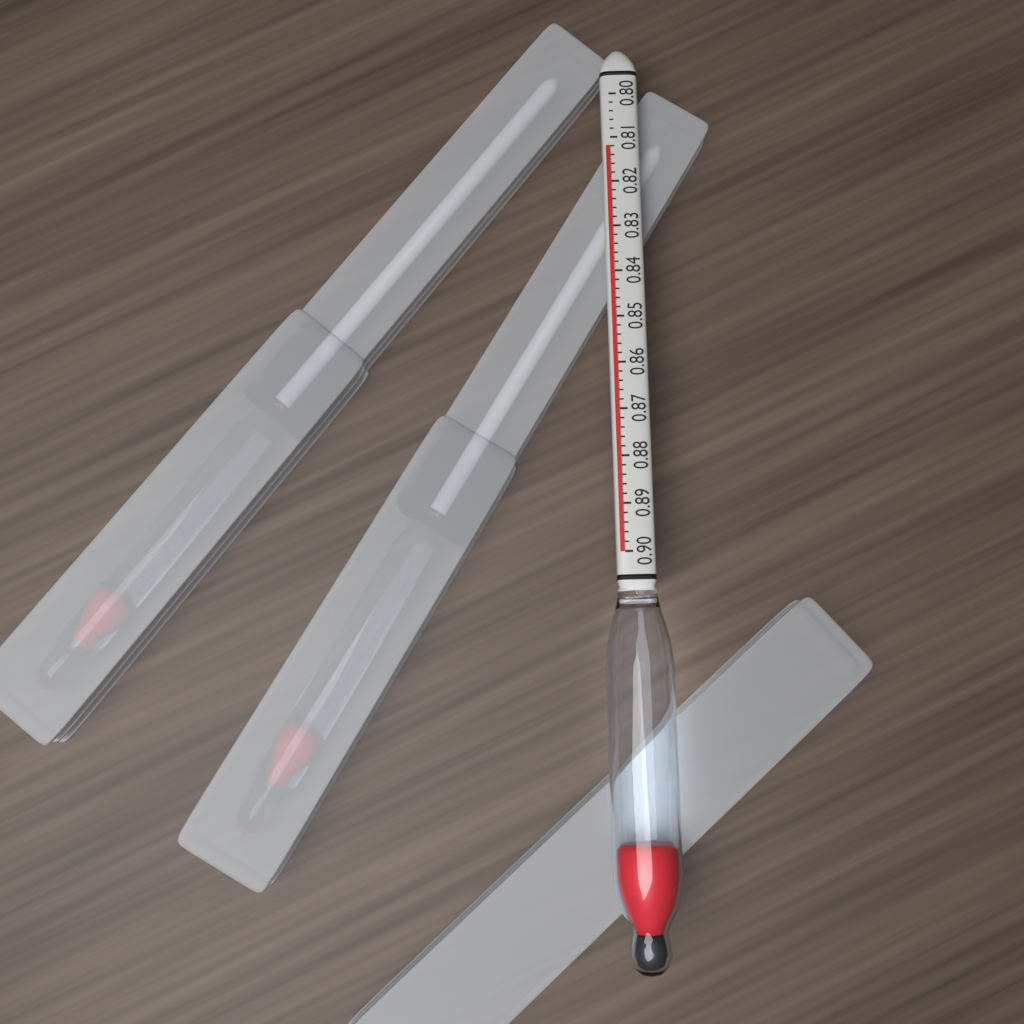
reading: 0.812 (no unit)
